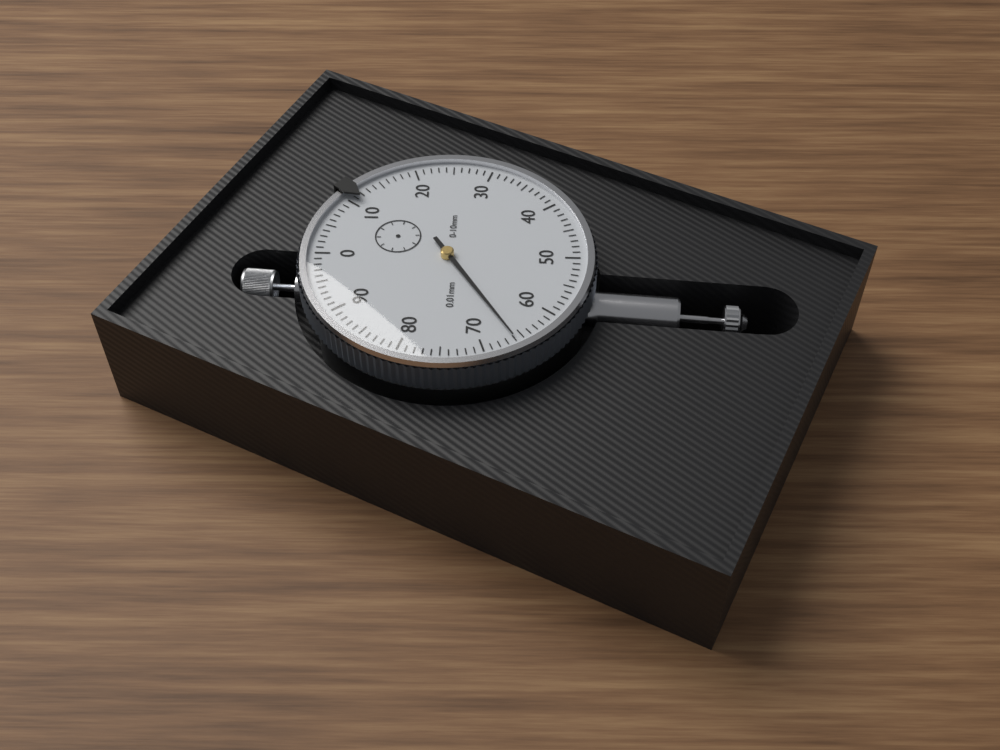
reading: 0.66 mm
